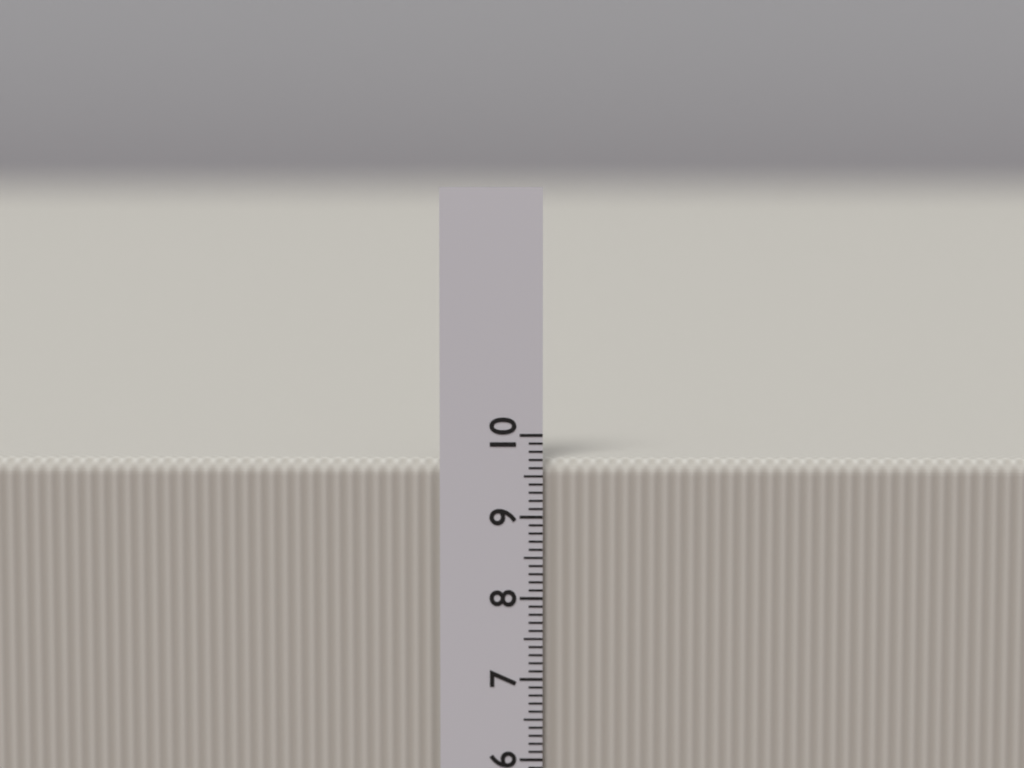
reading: 9.7 cm
